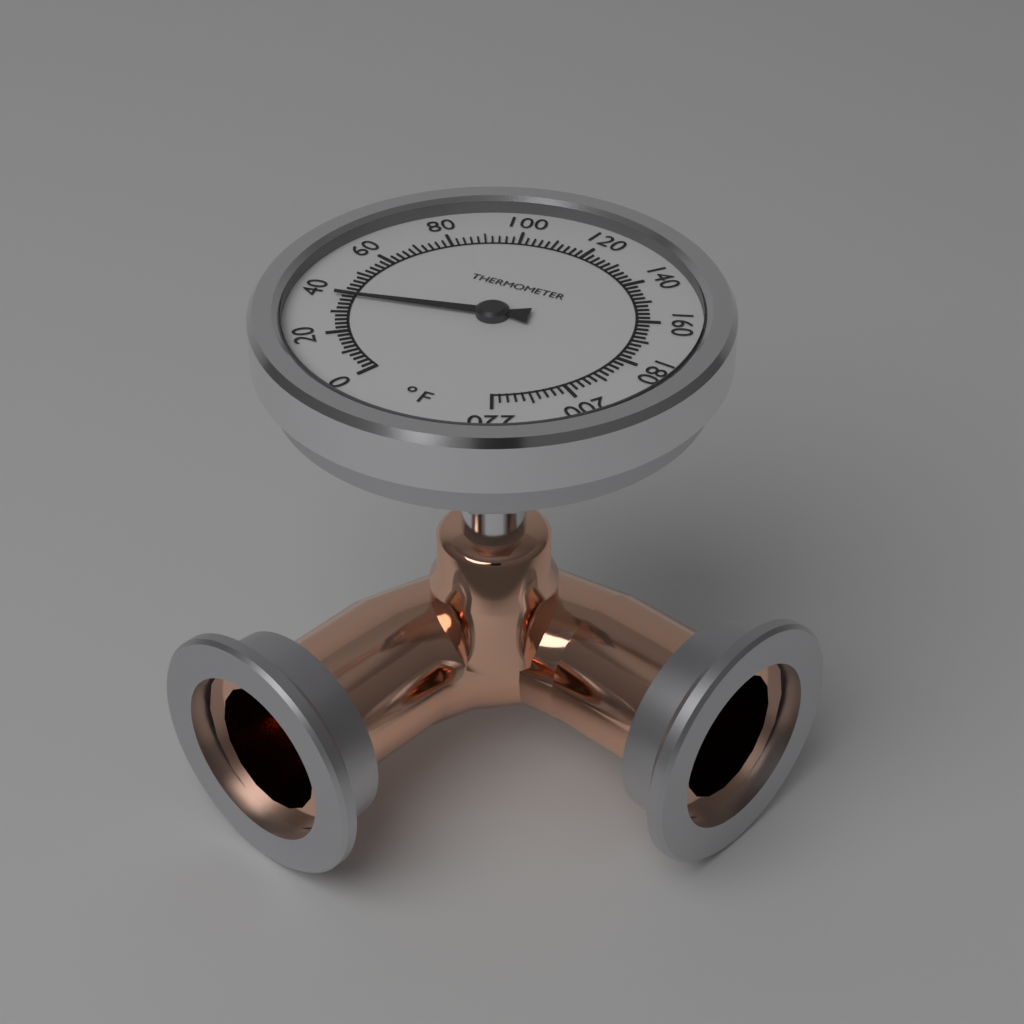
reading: 38 °F
